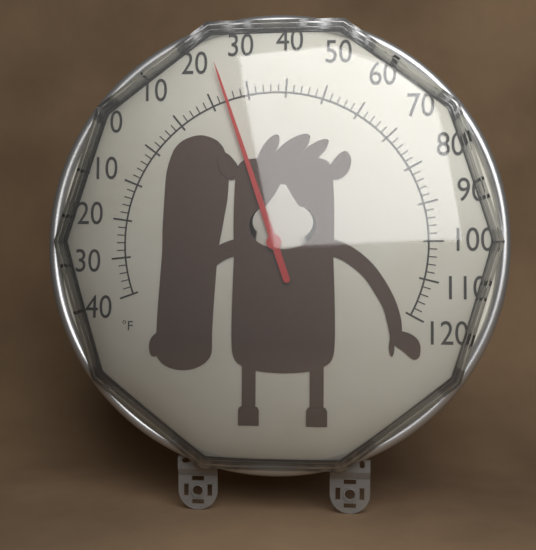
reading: 24 °F
